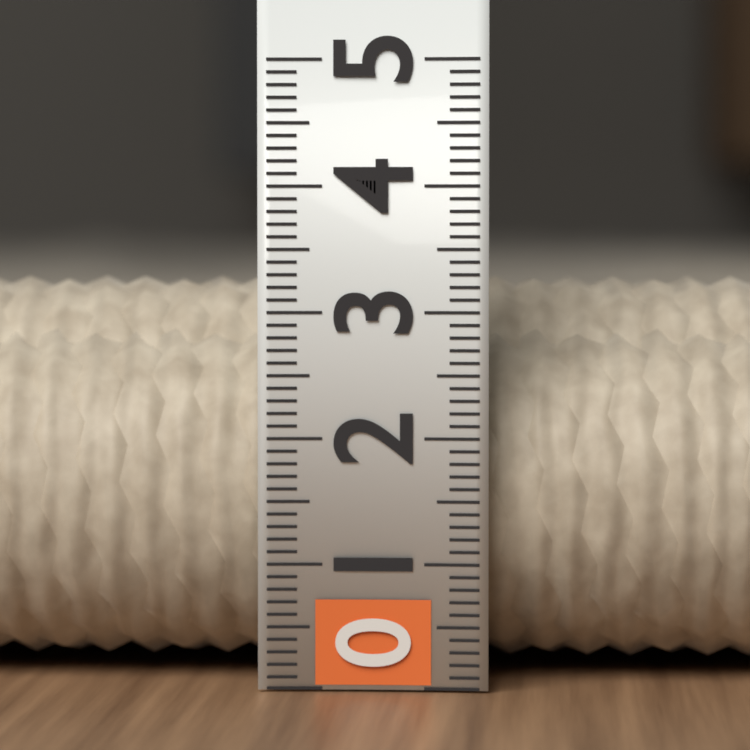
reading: 3.3 (no unit)
